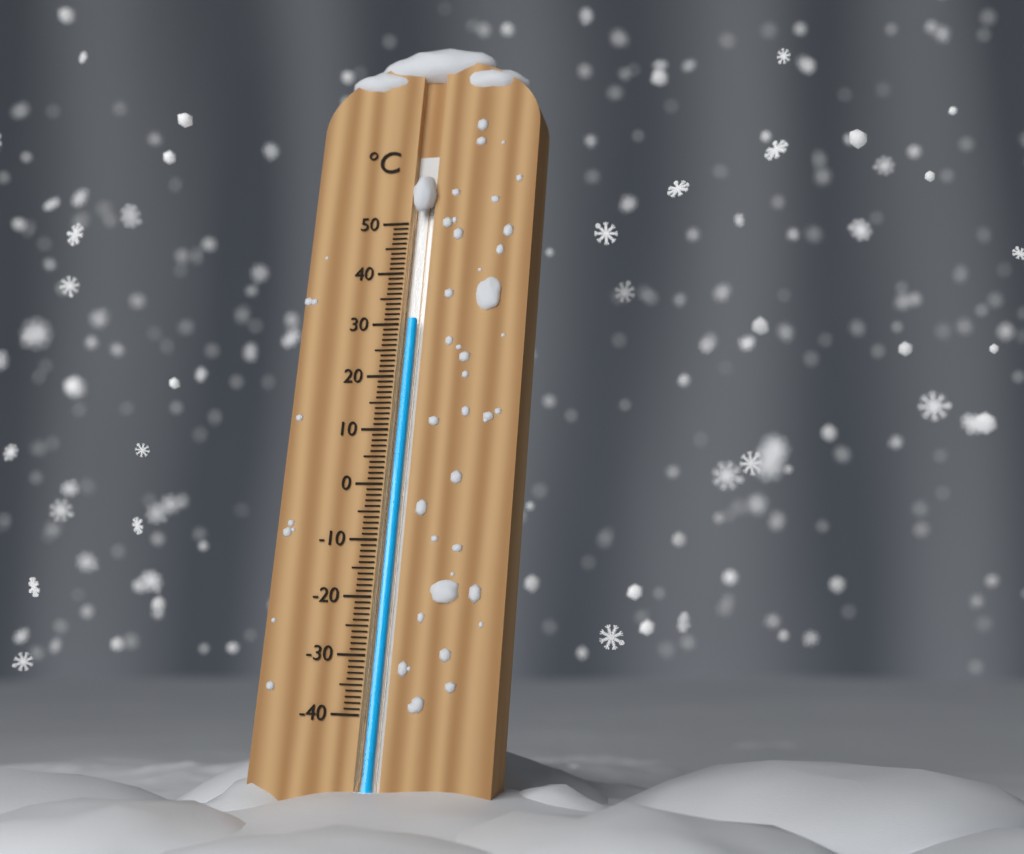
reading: 31 °C
